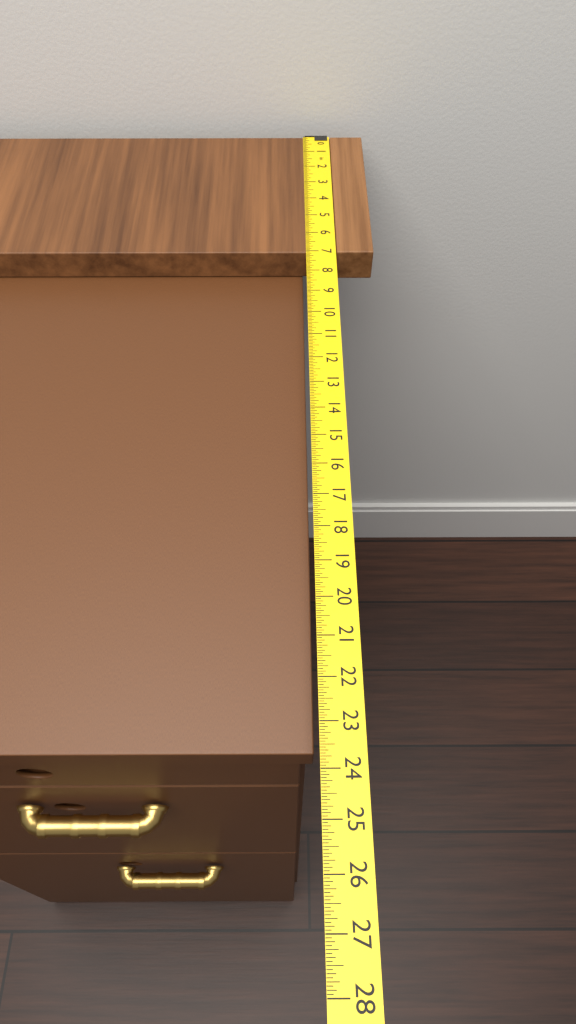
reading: 7.0625 in
